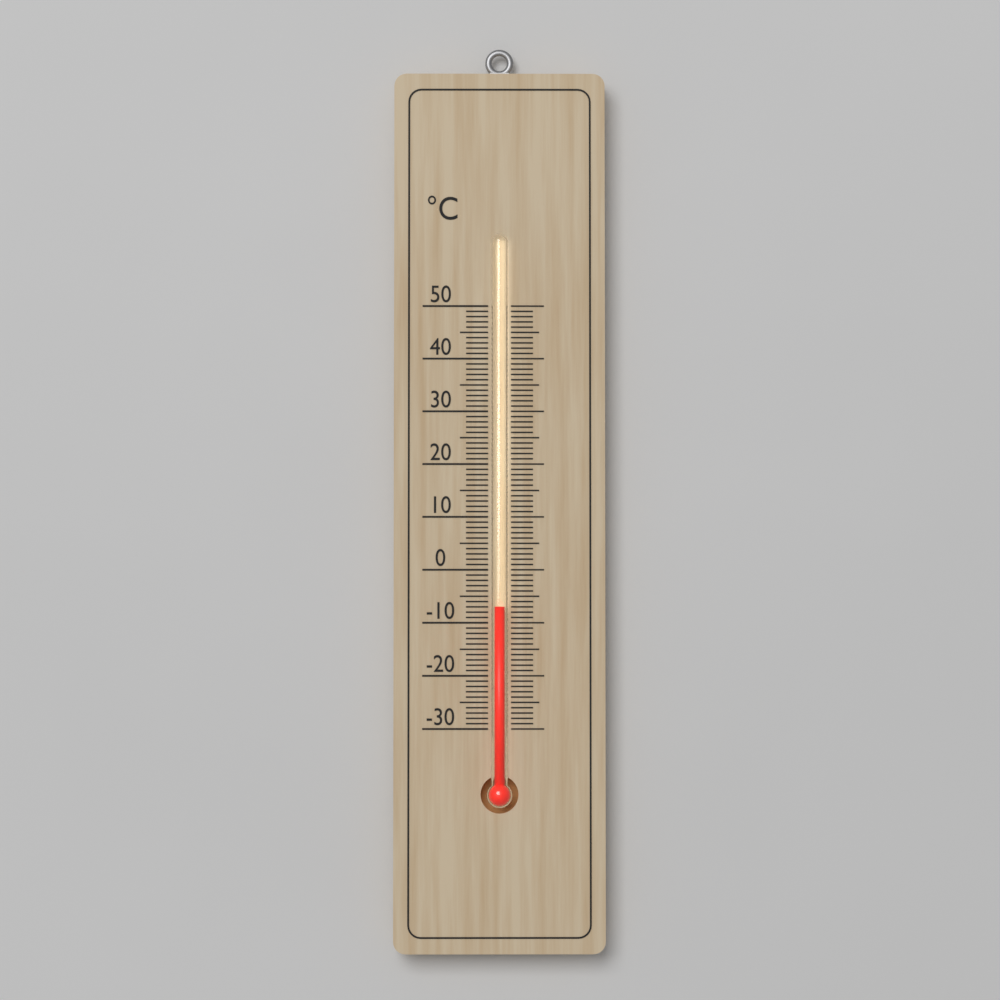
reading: -7 °C
